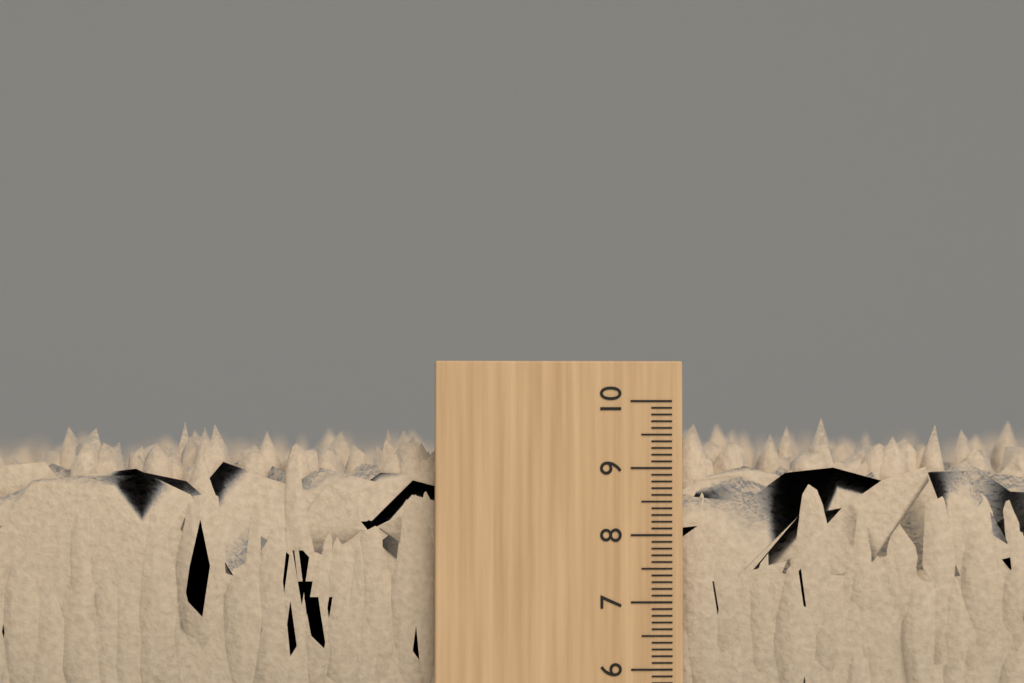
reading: 9.8 (no unit)
